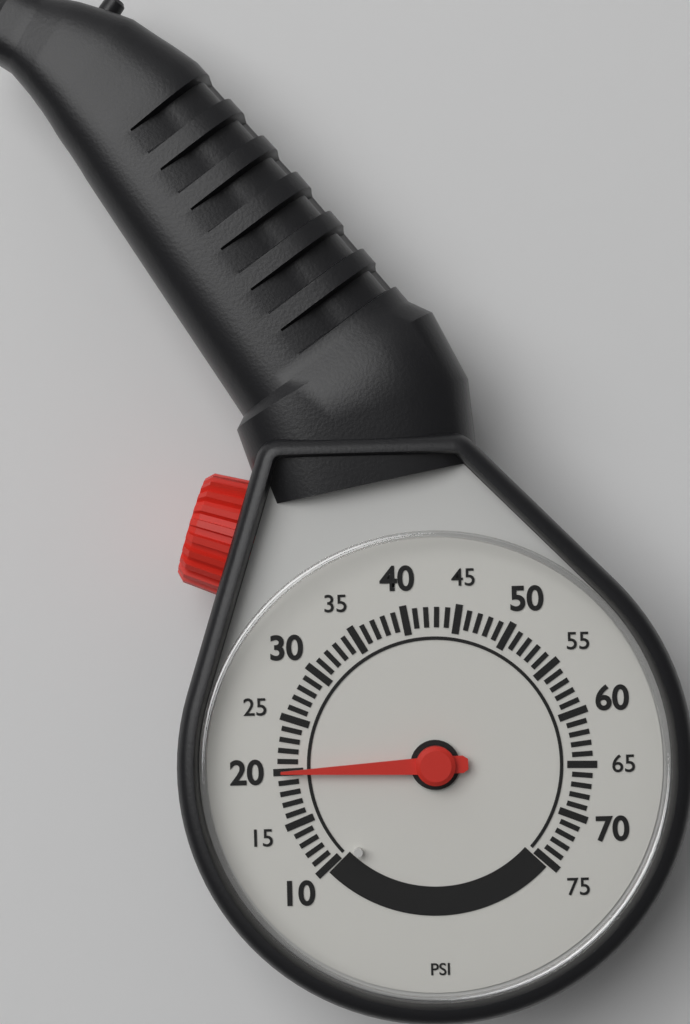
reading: 20 psi
